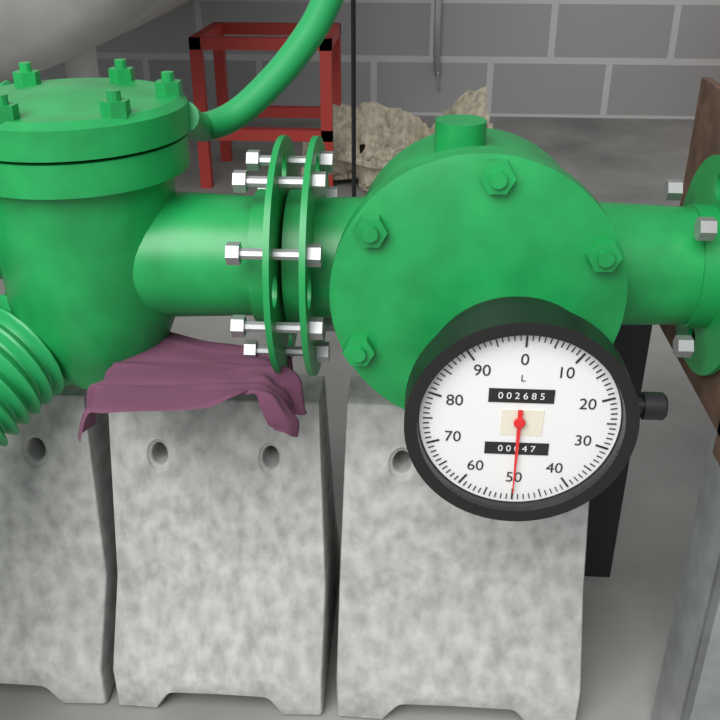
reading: 50 L
